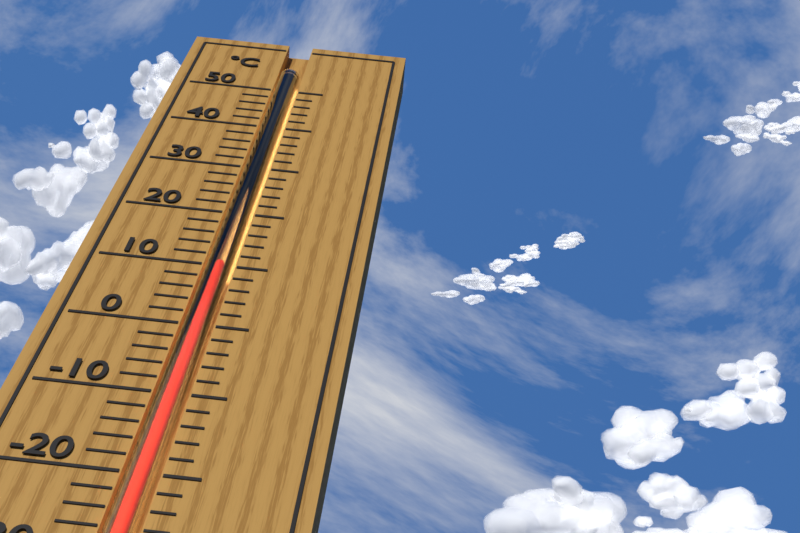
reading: 10 °C
